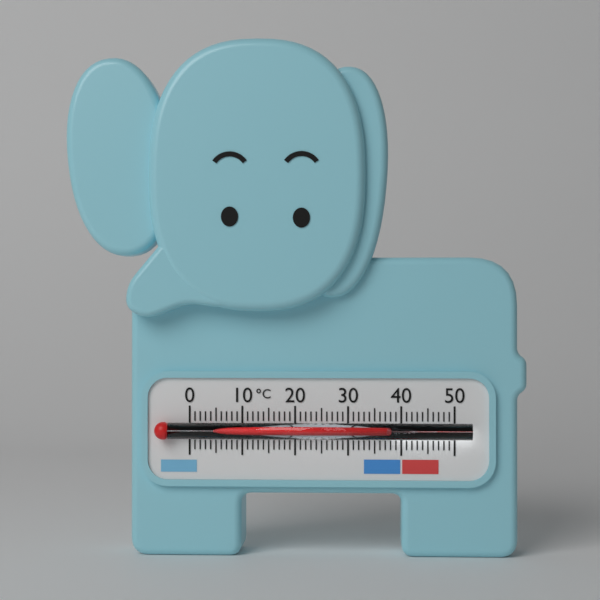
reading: 37 °C
